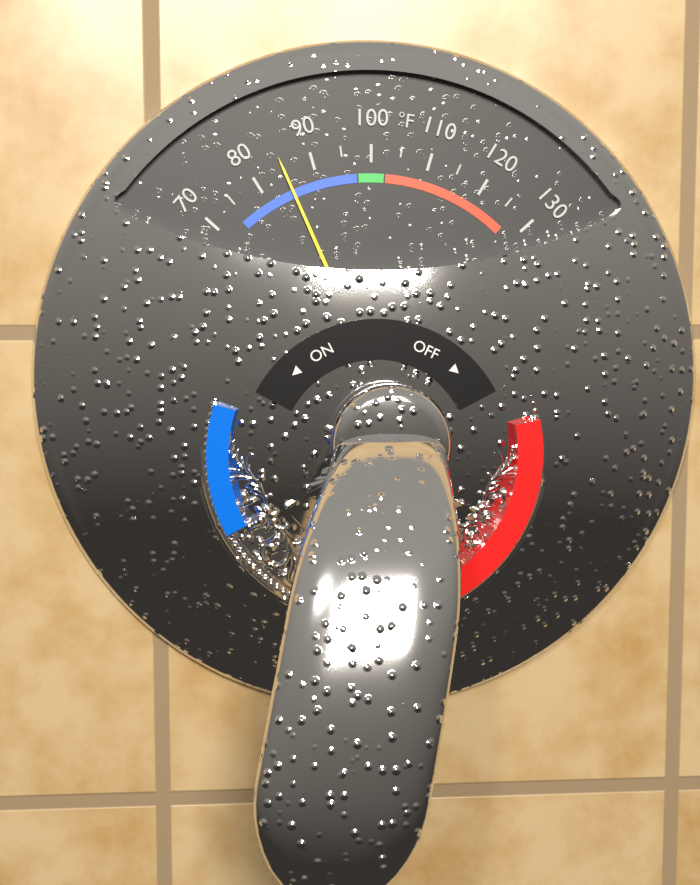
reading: 85 °F
